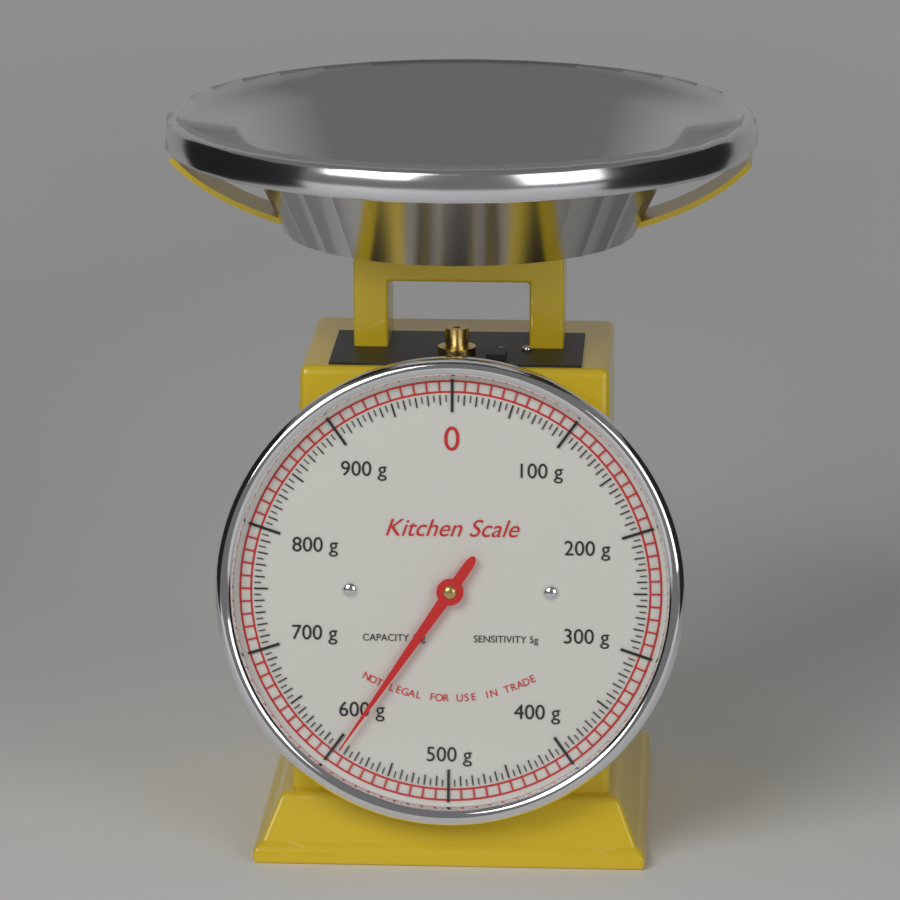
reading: 595 g
